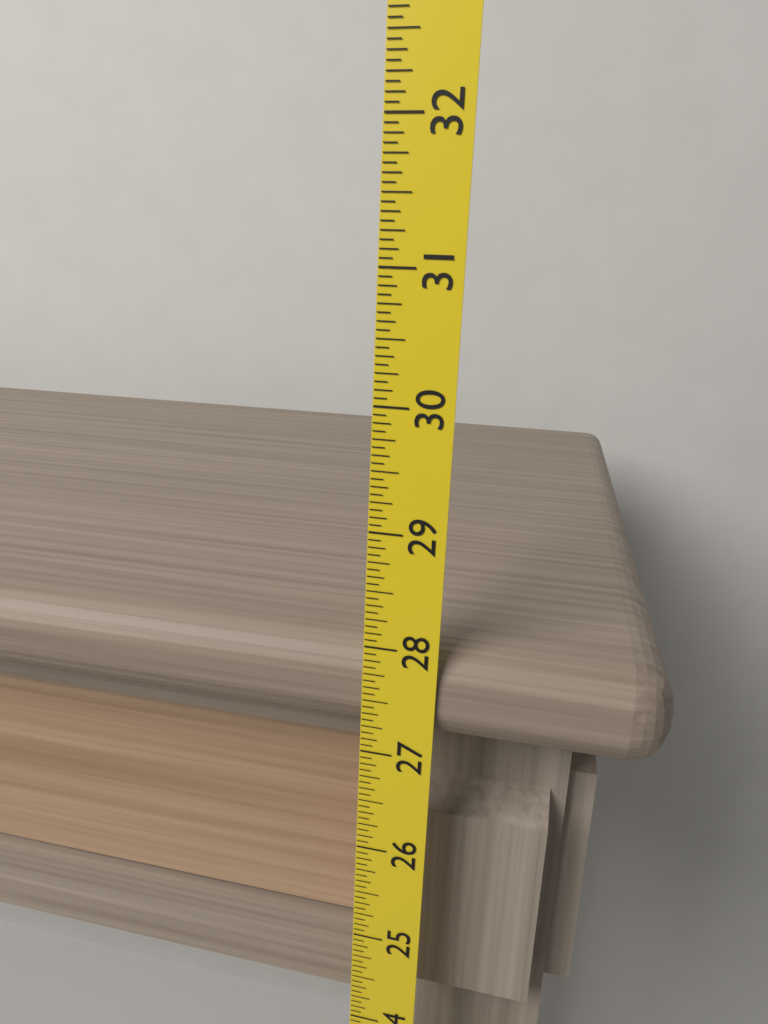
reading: 28.0000 (no unit)
